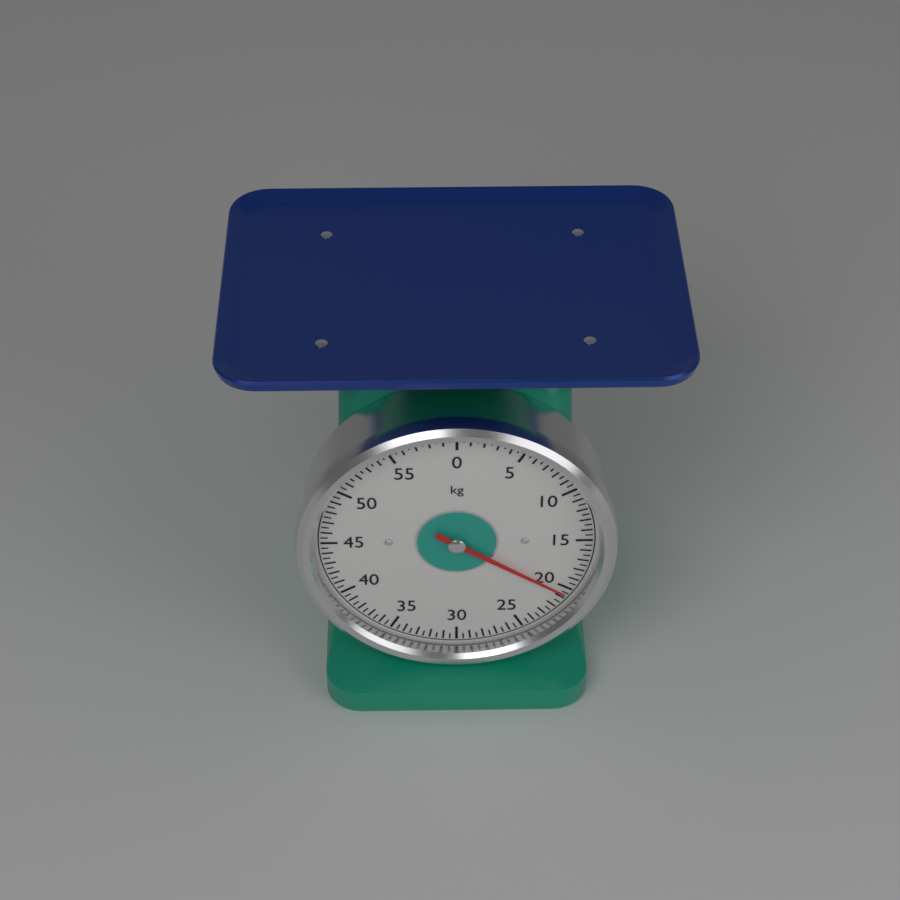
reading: 20.5 kg
